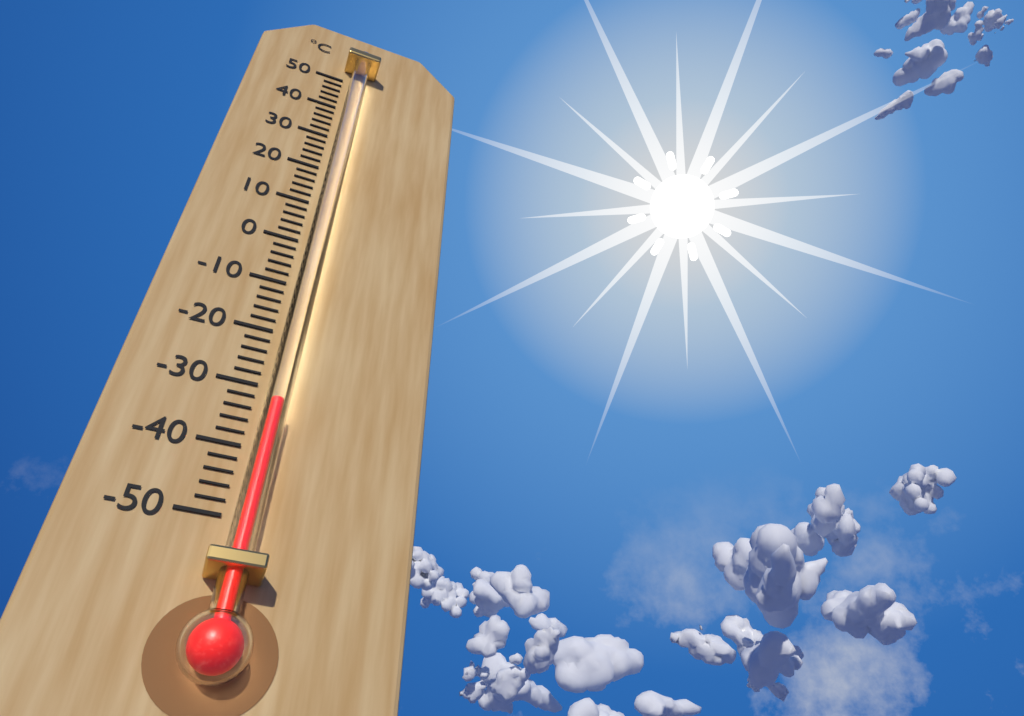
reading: -34 °C
